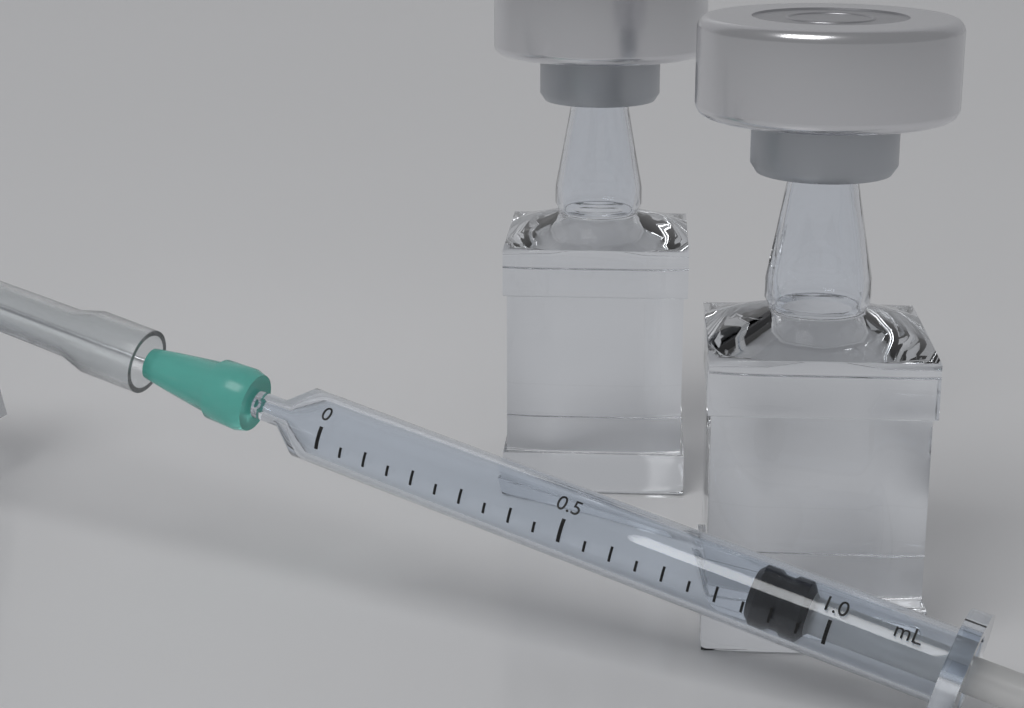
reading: 0.85 mL
